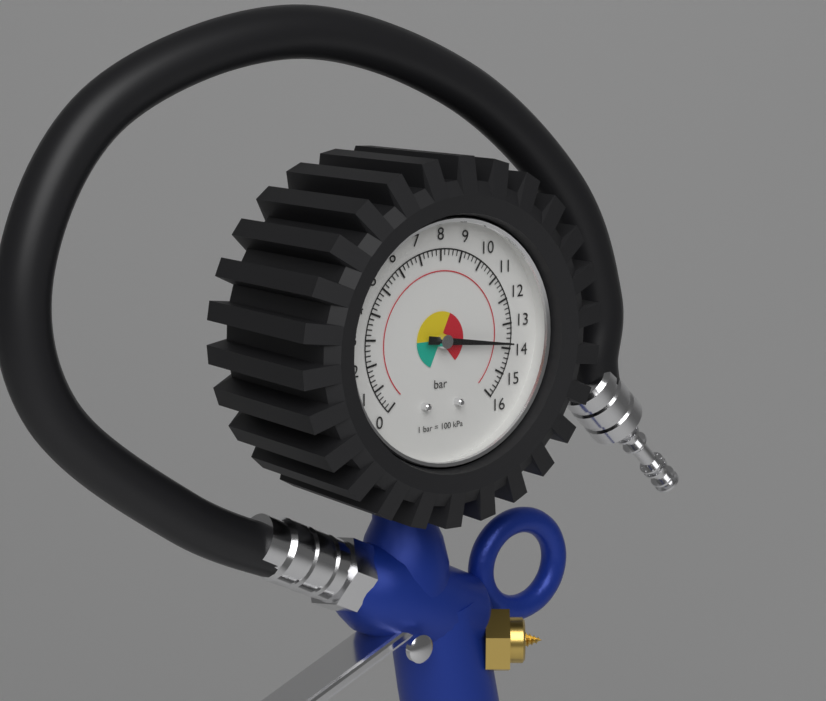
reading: 13.8 bar
